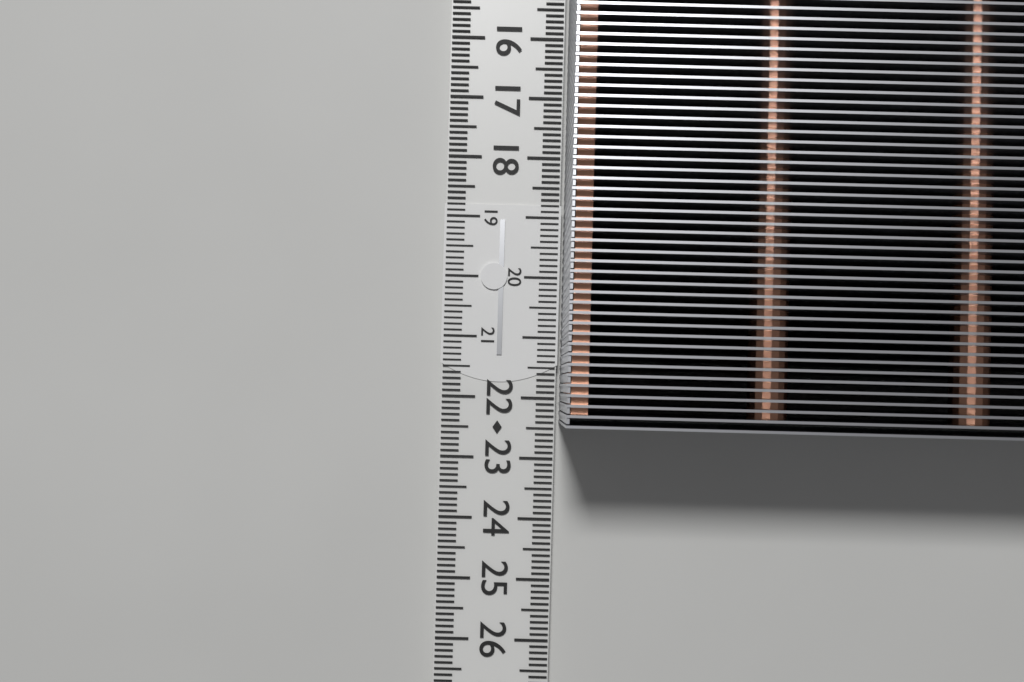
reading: 22.4 cm
